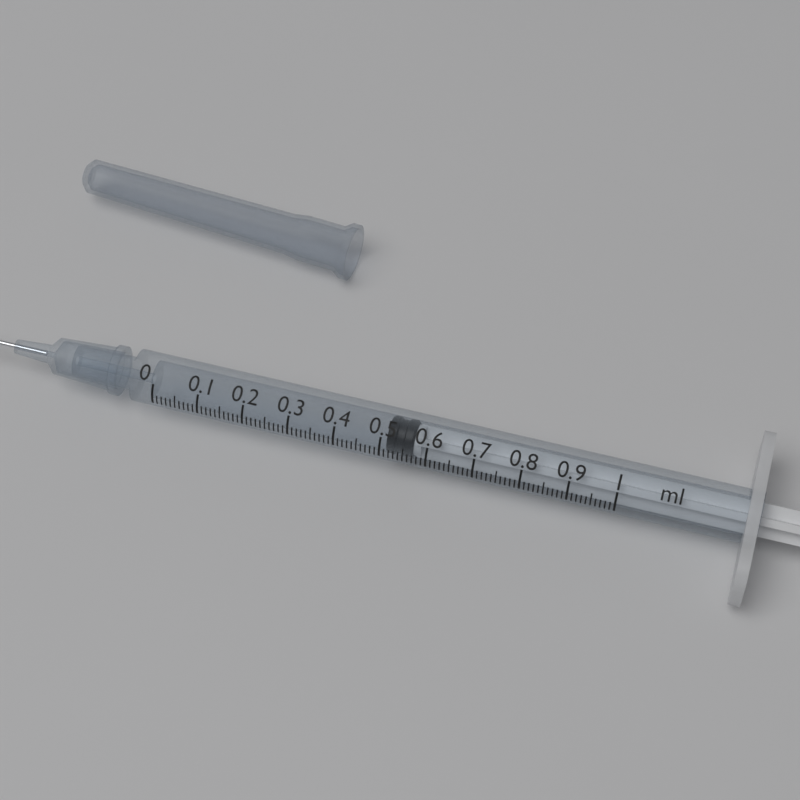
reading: 0.51 ml
